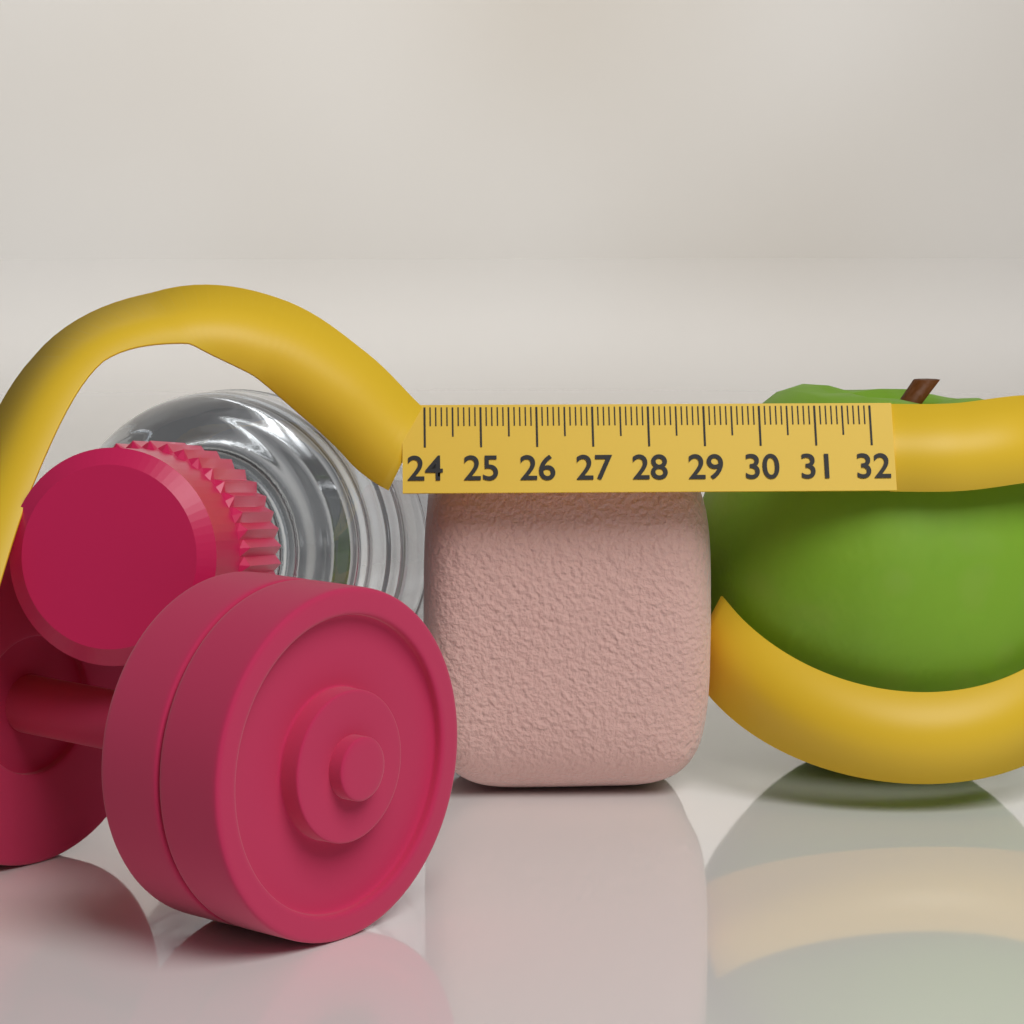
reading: 29.3 (no unit)
